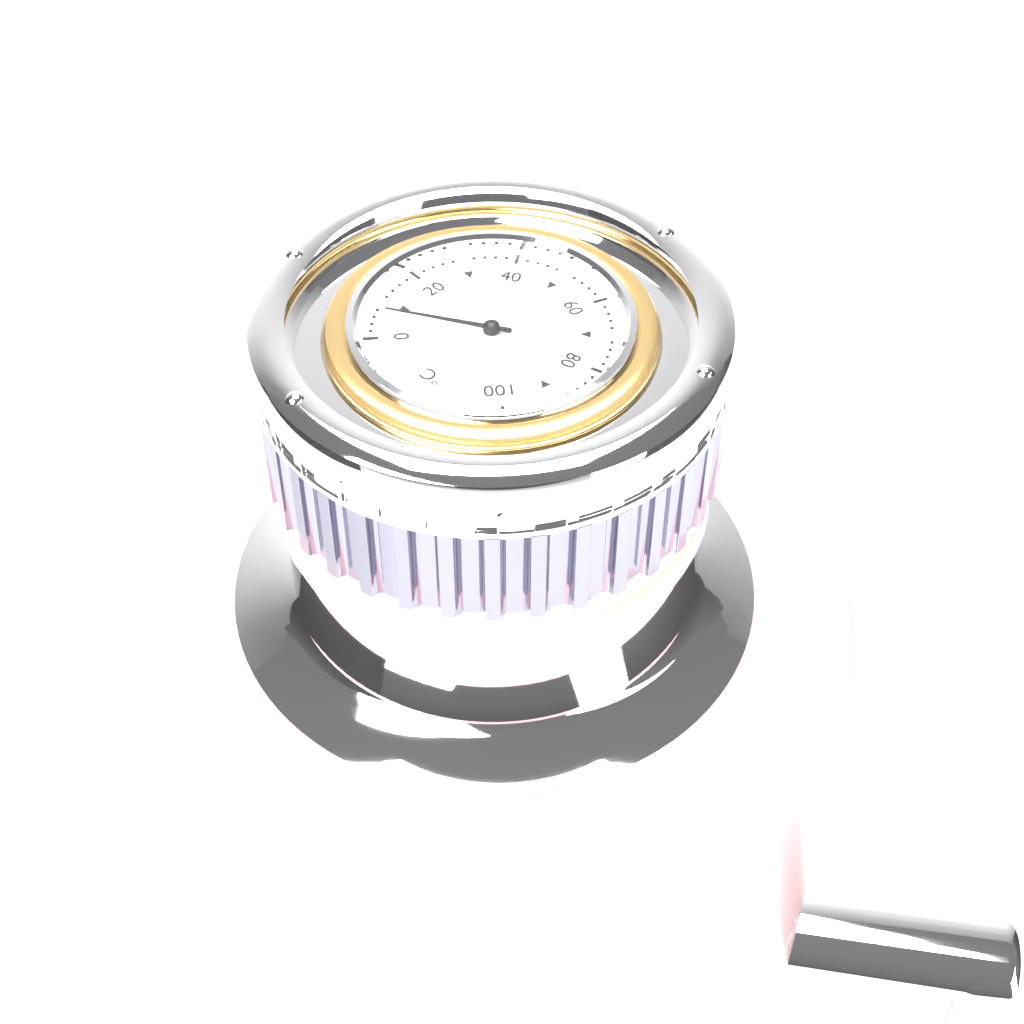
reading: 8 °C
